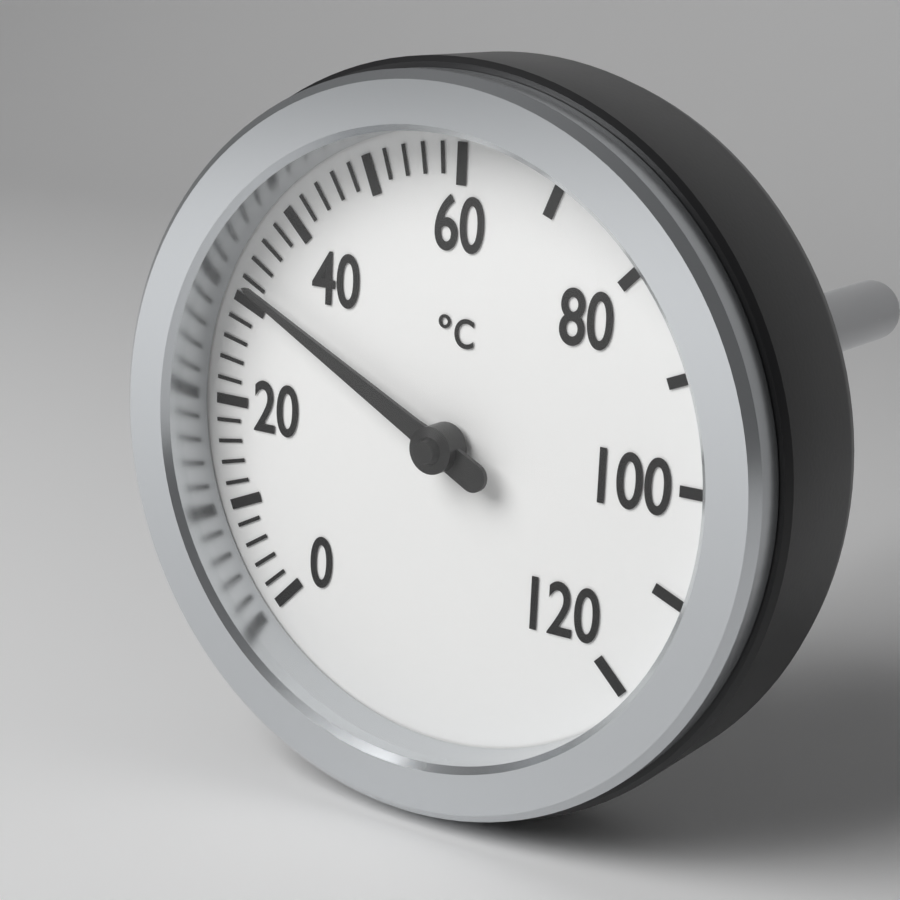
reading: 32 °C
